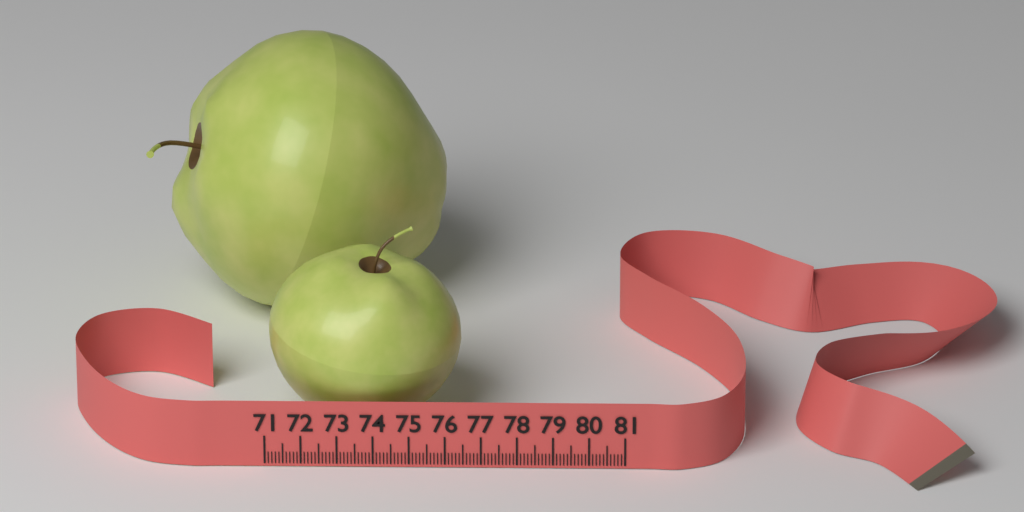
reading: 76.4 (no unit)
